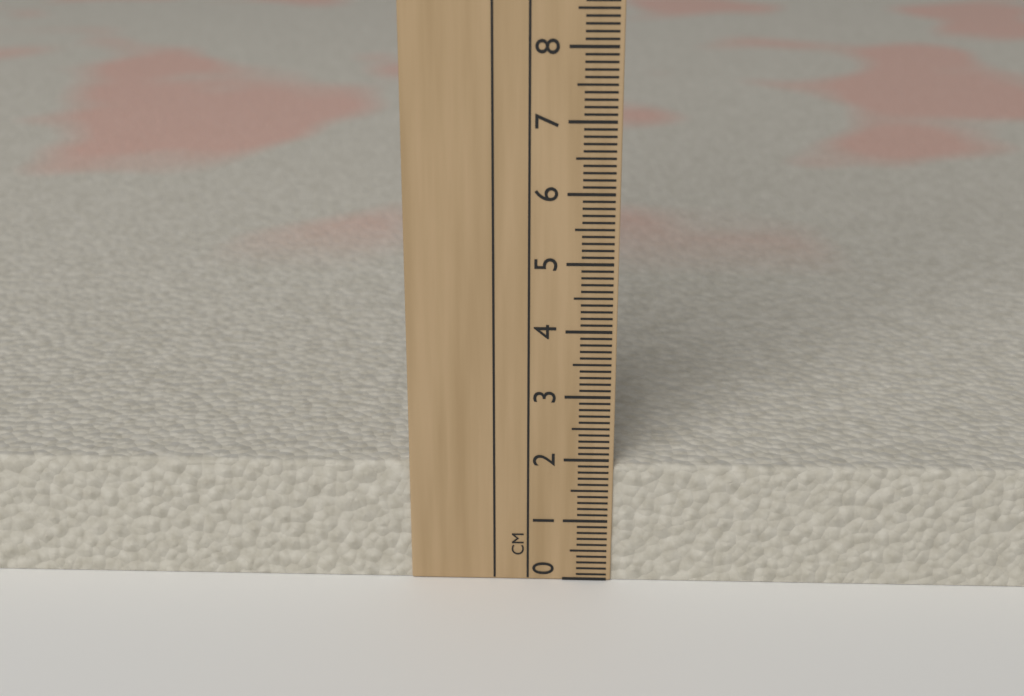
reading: 1.9 cm
